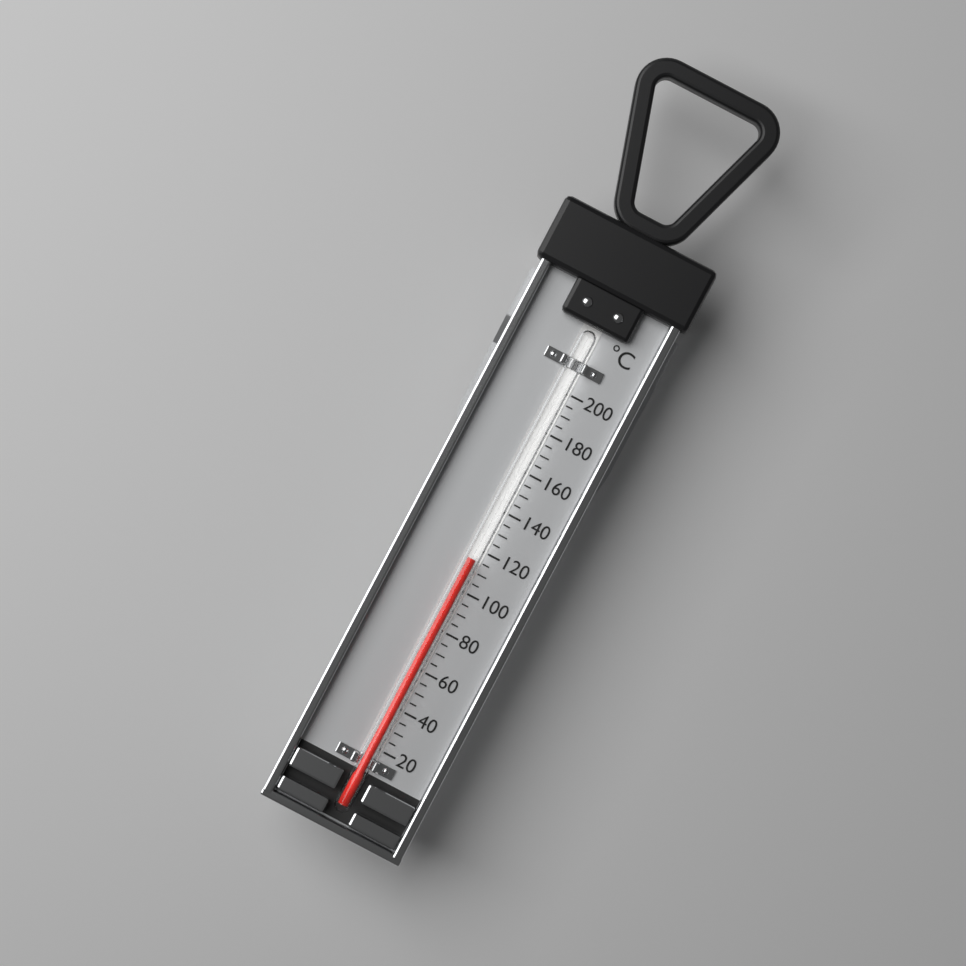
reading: 115 °C
